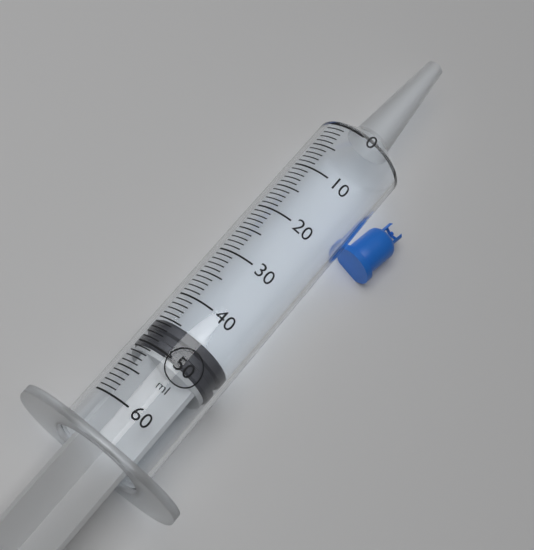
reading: 45 ml
